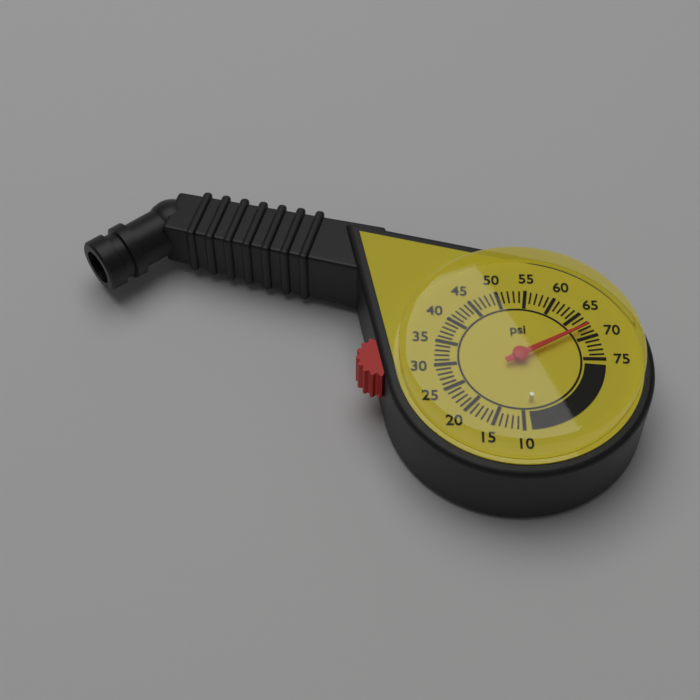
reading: 68 psi
